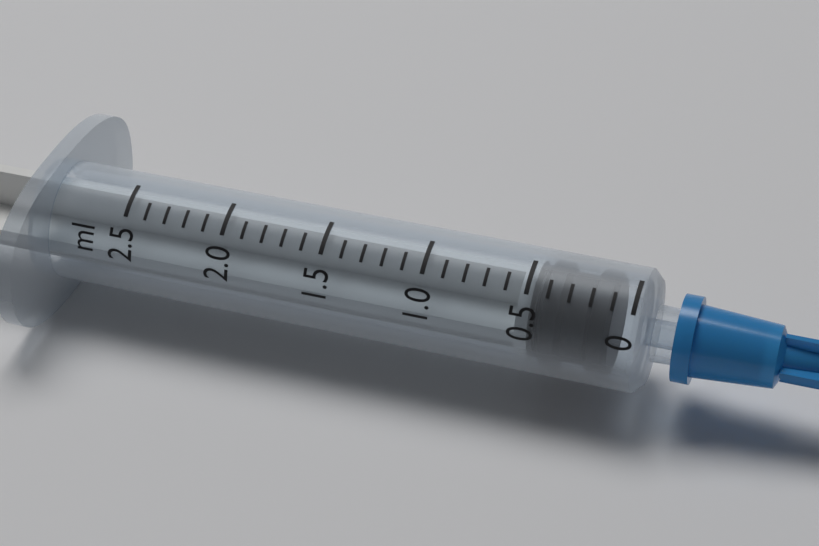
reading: 0.1 ml
